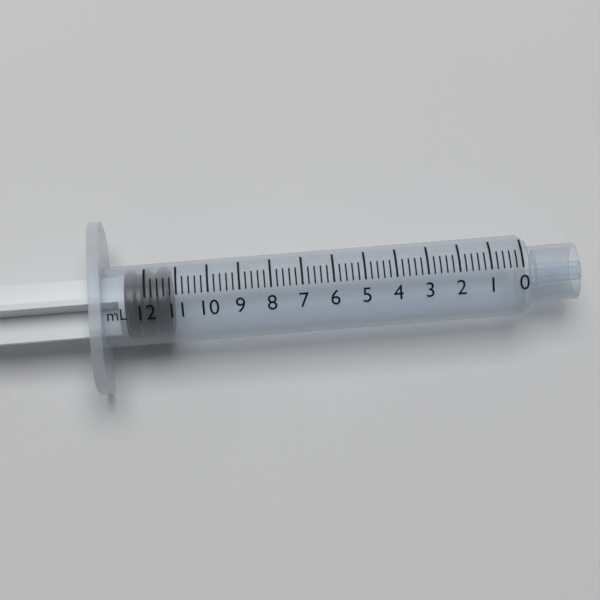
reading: 11.2 mL
